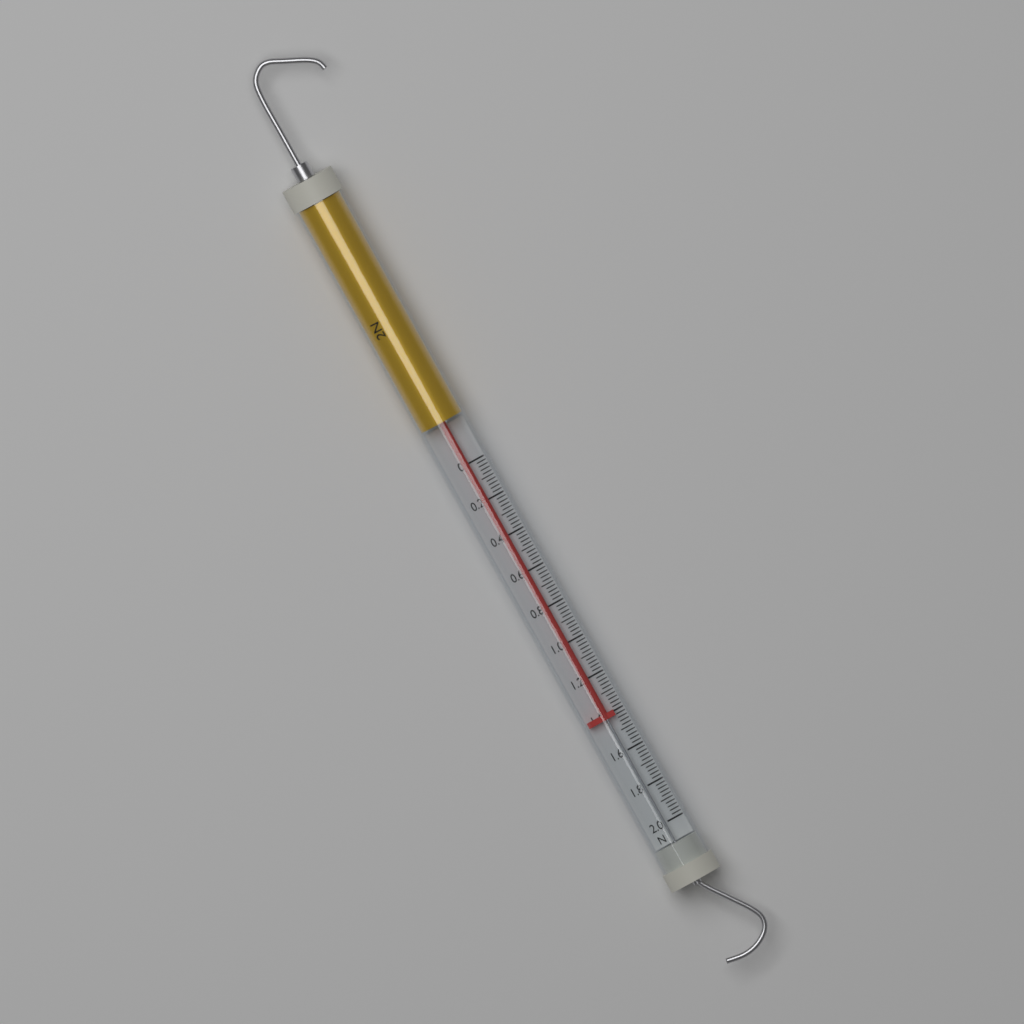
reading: 1.42 N
